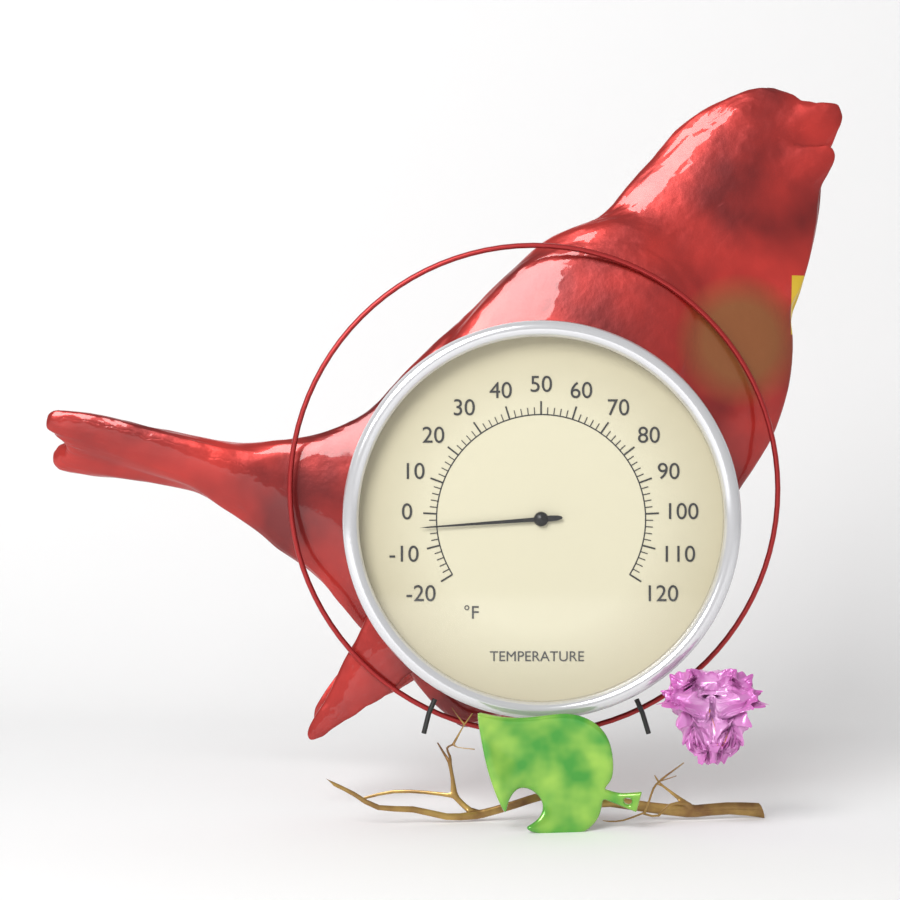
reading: -4 °F
